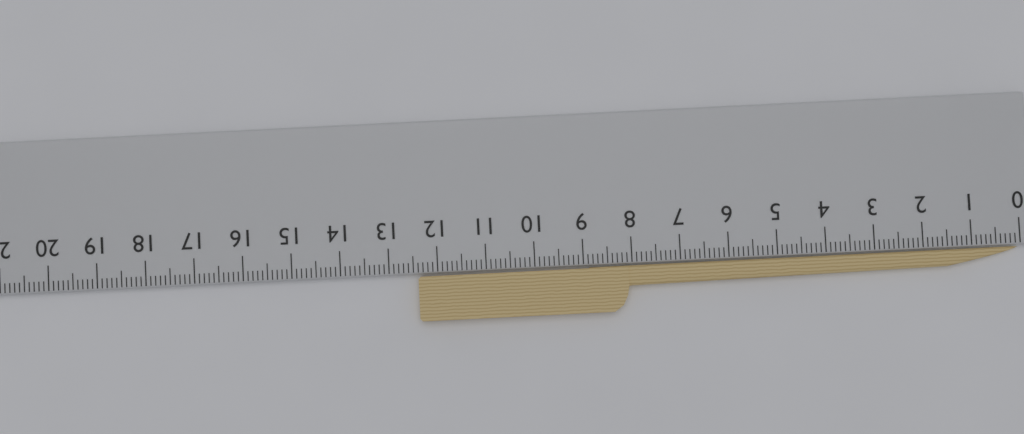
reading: 12.4 cm
